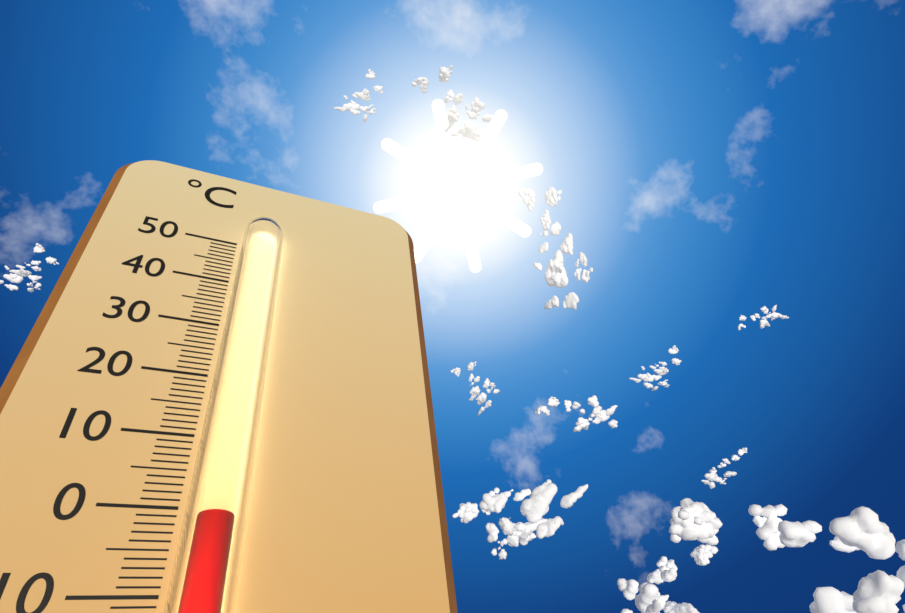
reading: -2 °C
